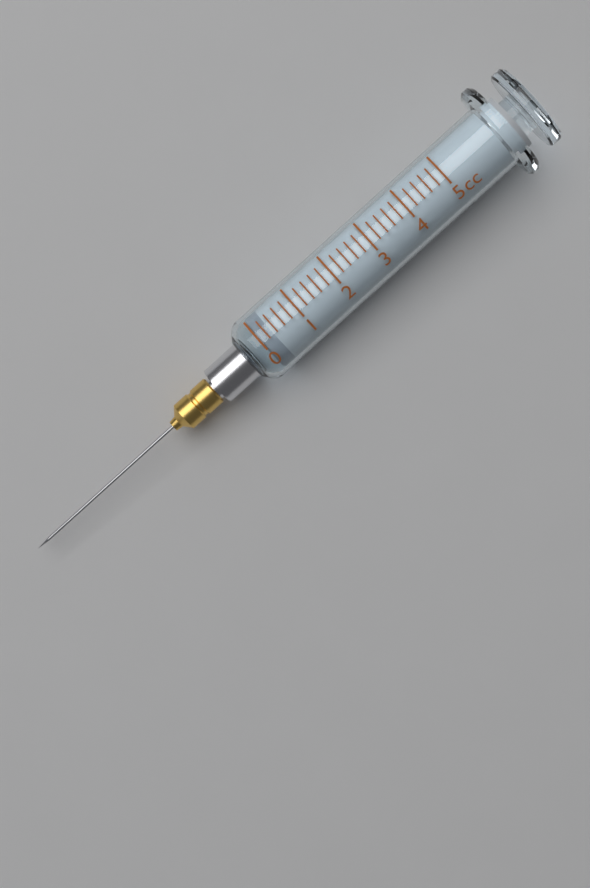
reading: 0.0 cc
